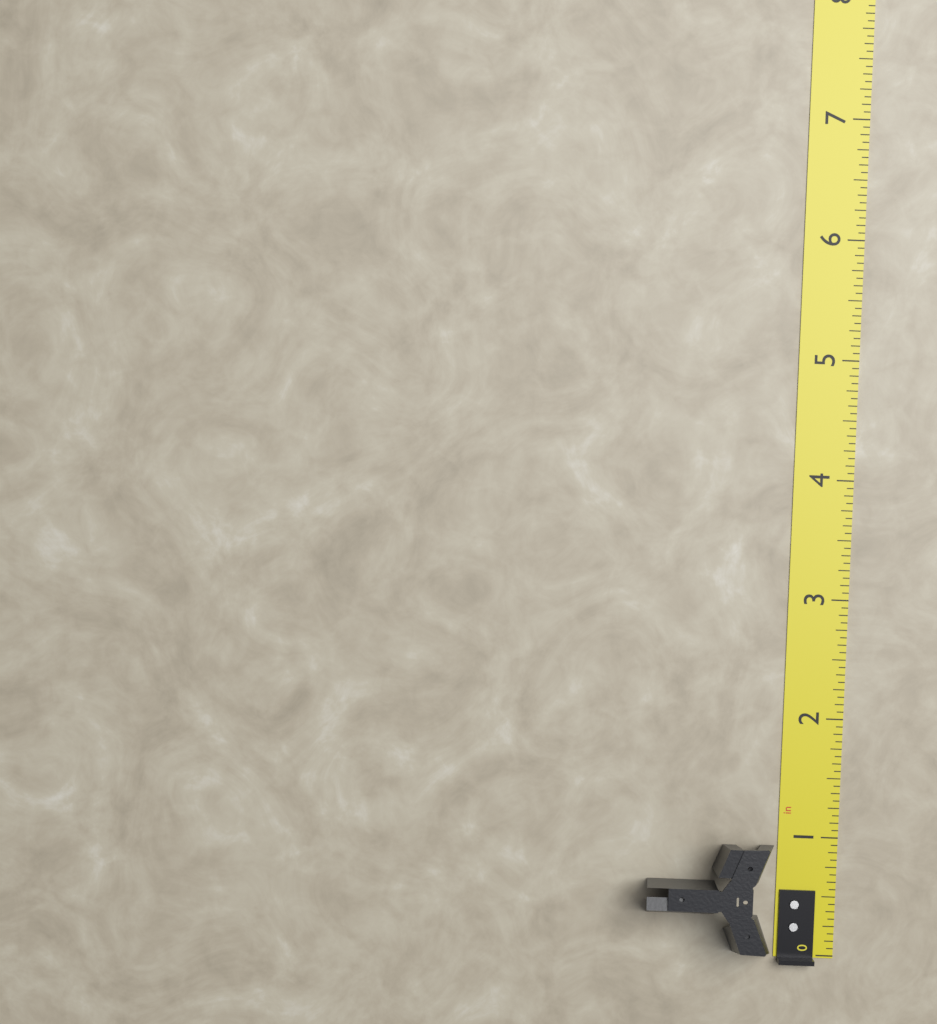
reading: 1.0000 in
